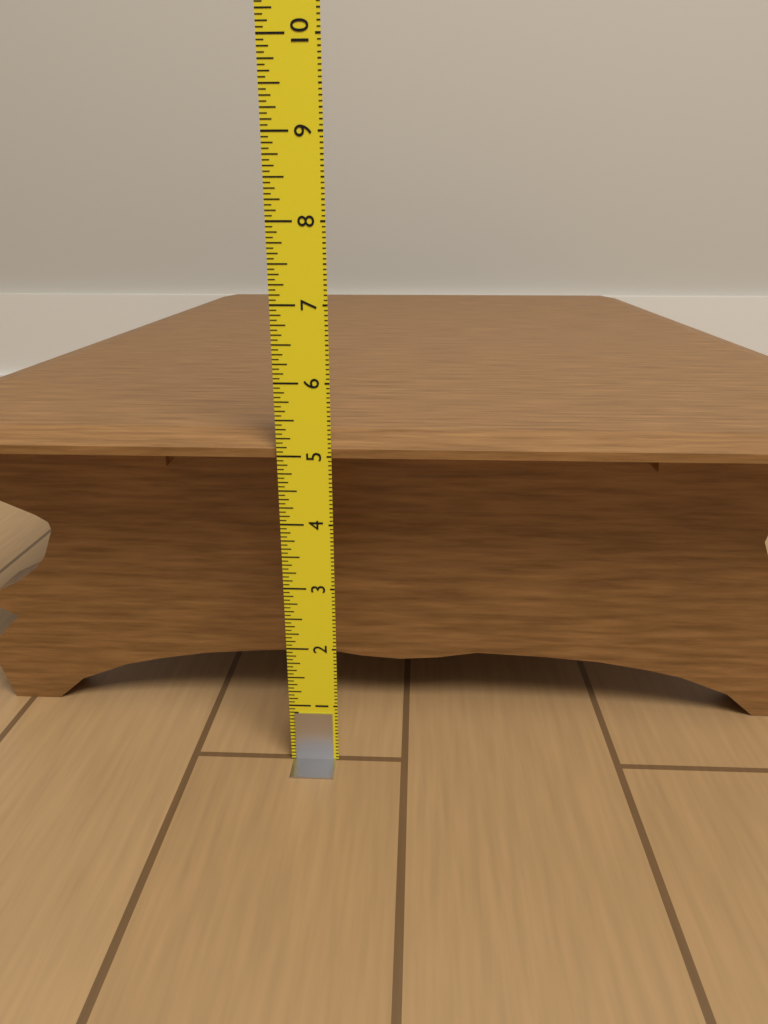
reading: 5.2500 in
